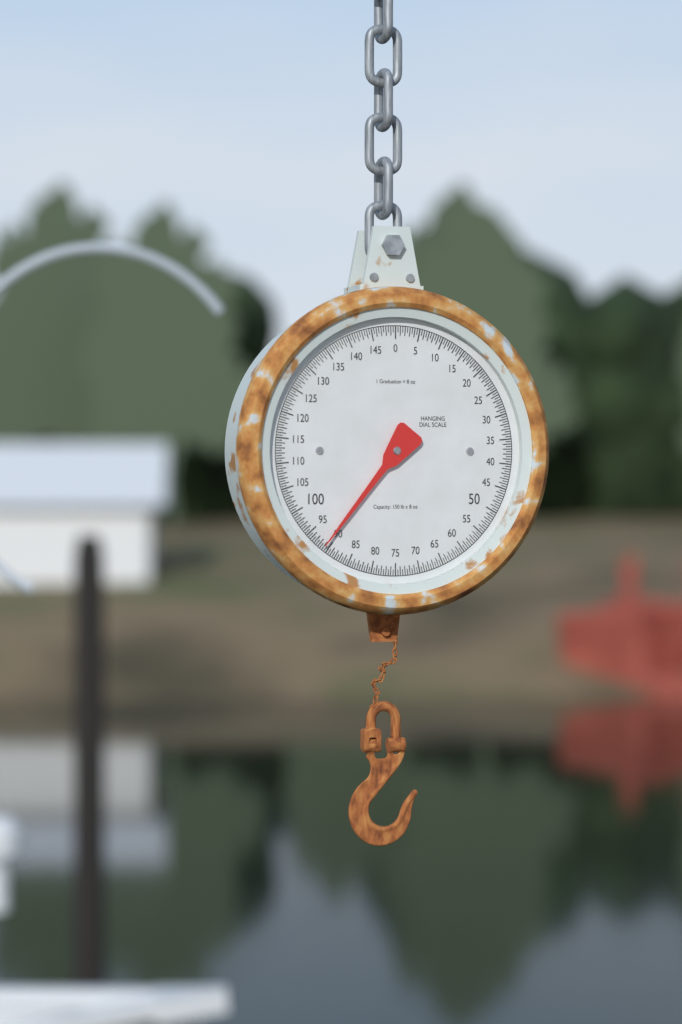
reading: 91.0 lb
